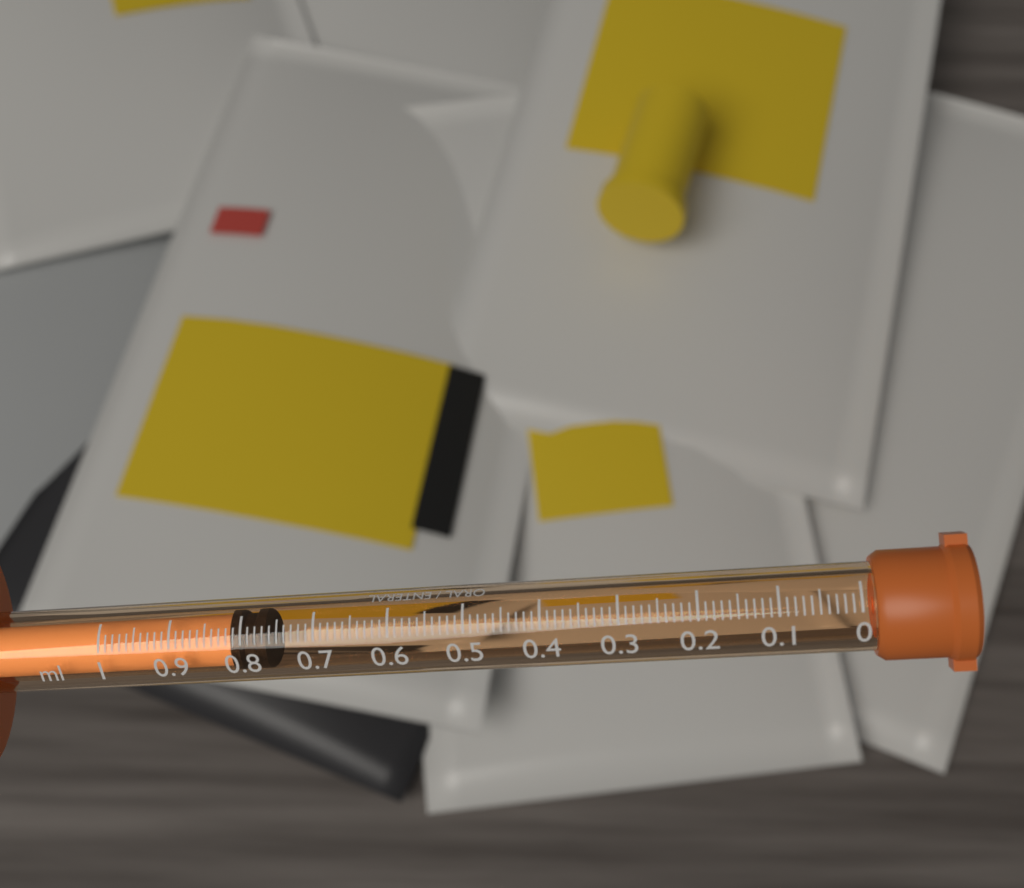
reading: 0.77 ml
